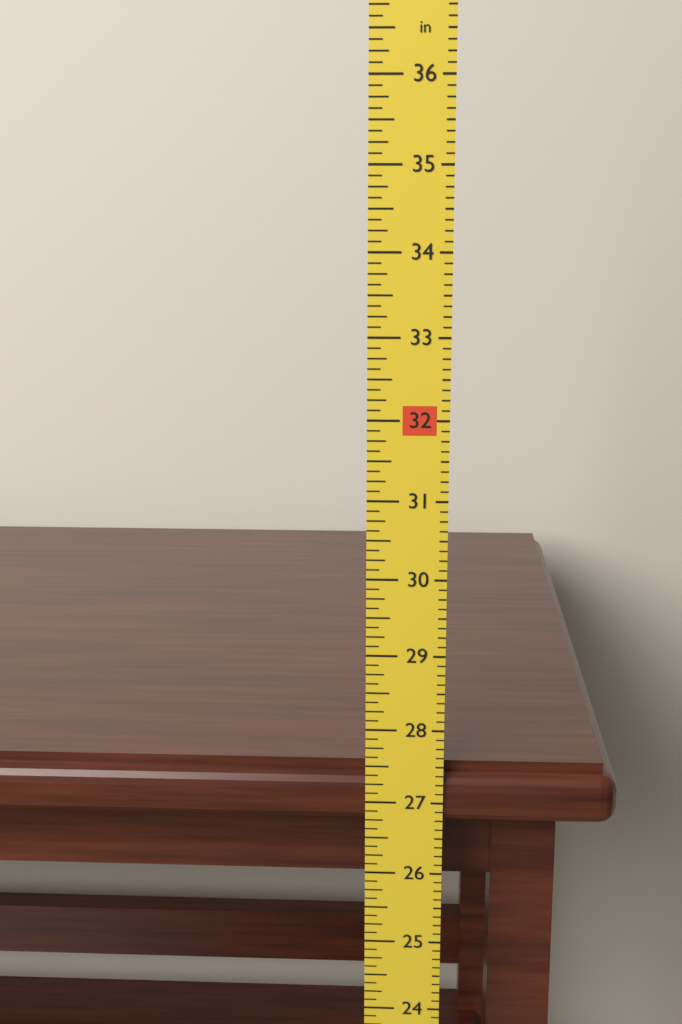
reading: 27.500 in
